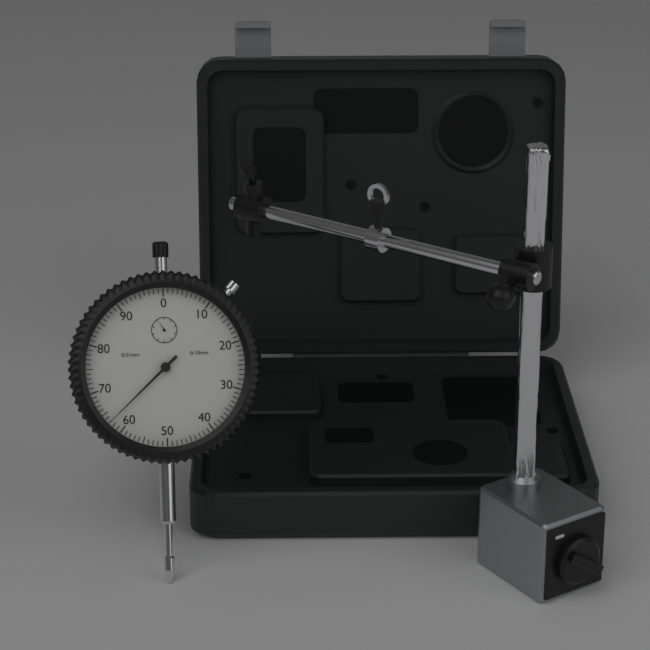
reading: 0.63 mm
